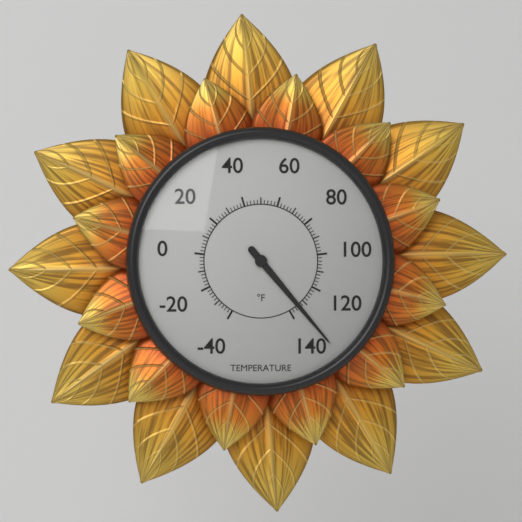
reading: 134 °F
